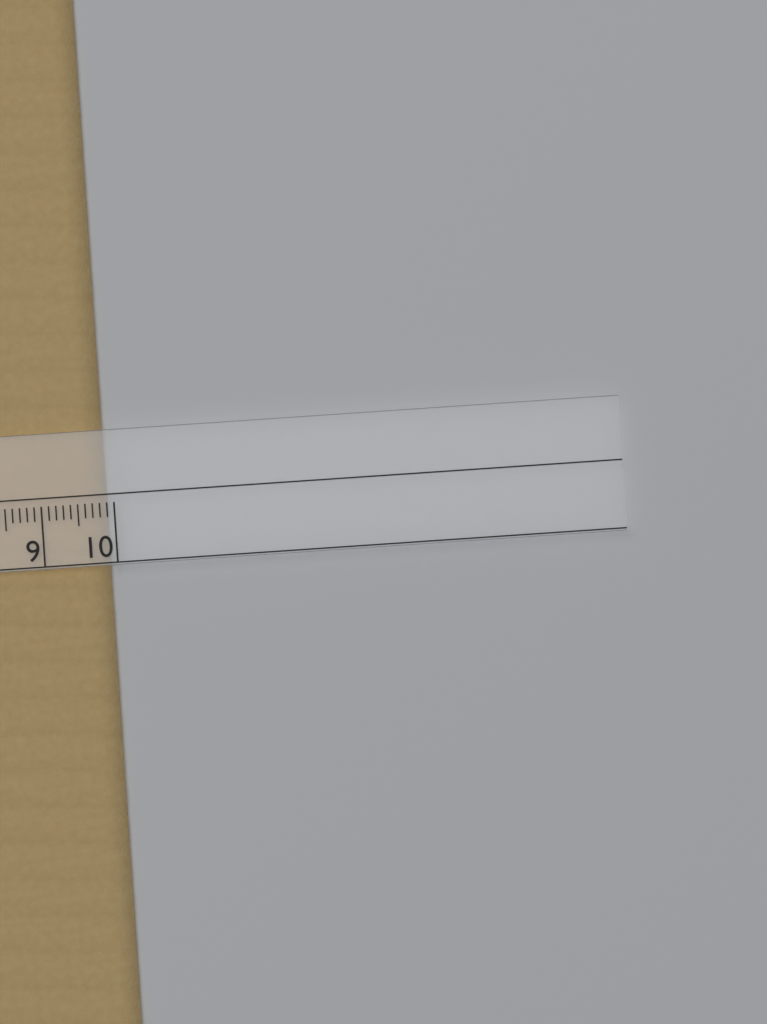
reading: 9.9 cm
